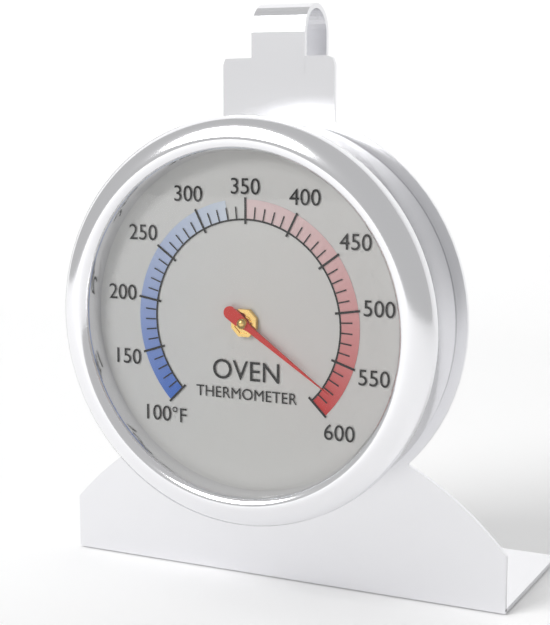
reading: 580 °F
